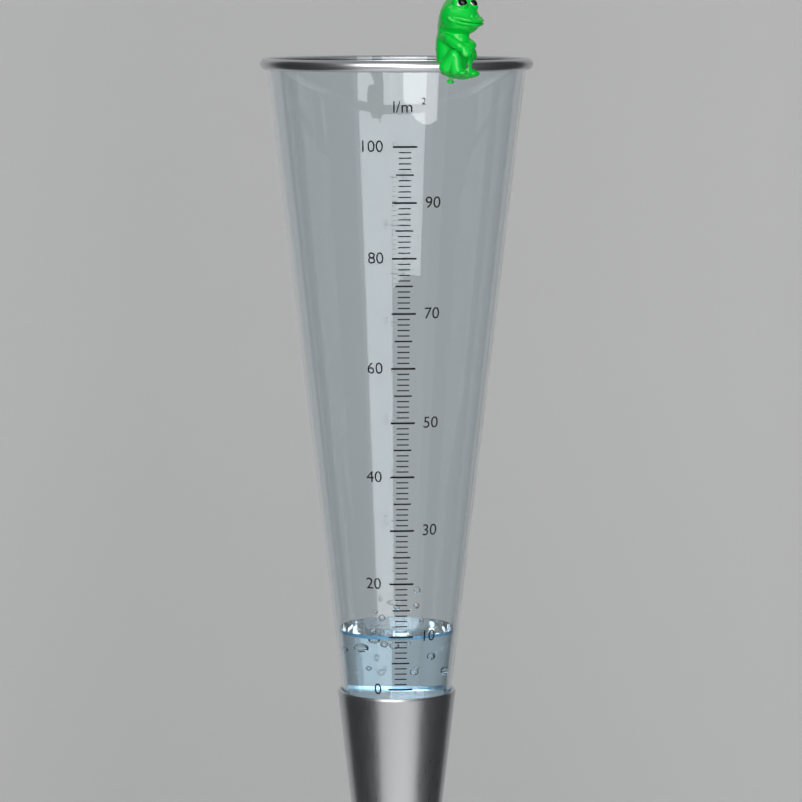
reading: 10 l/m²
